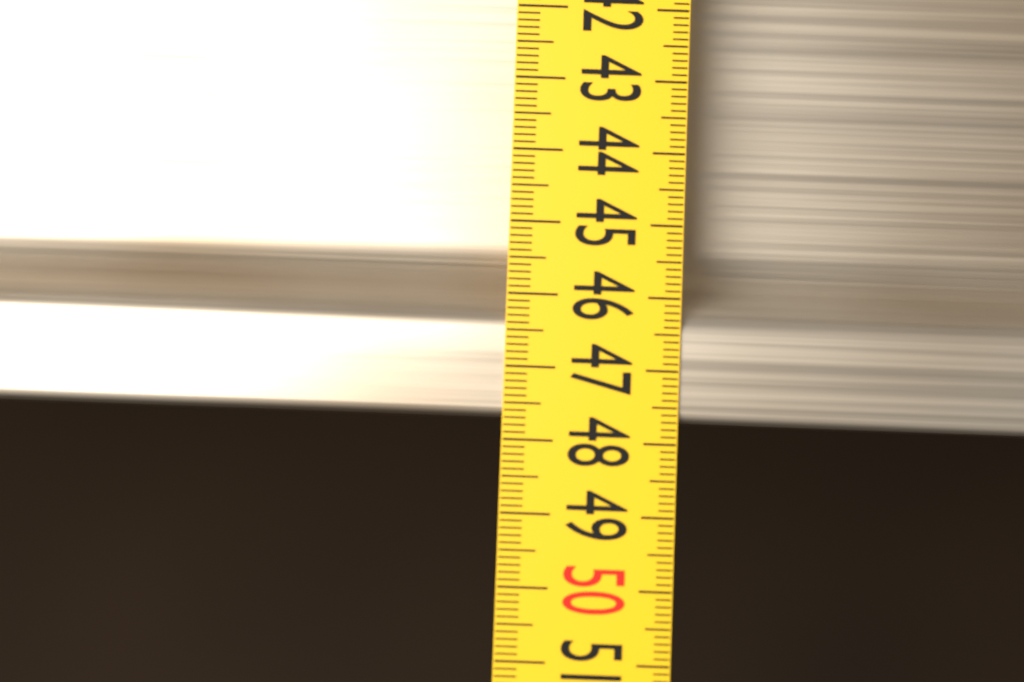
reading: 47.7 (no unit)
